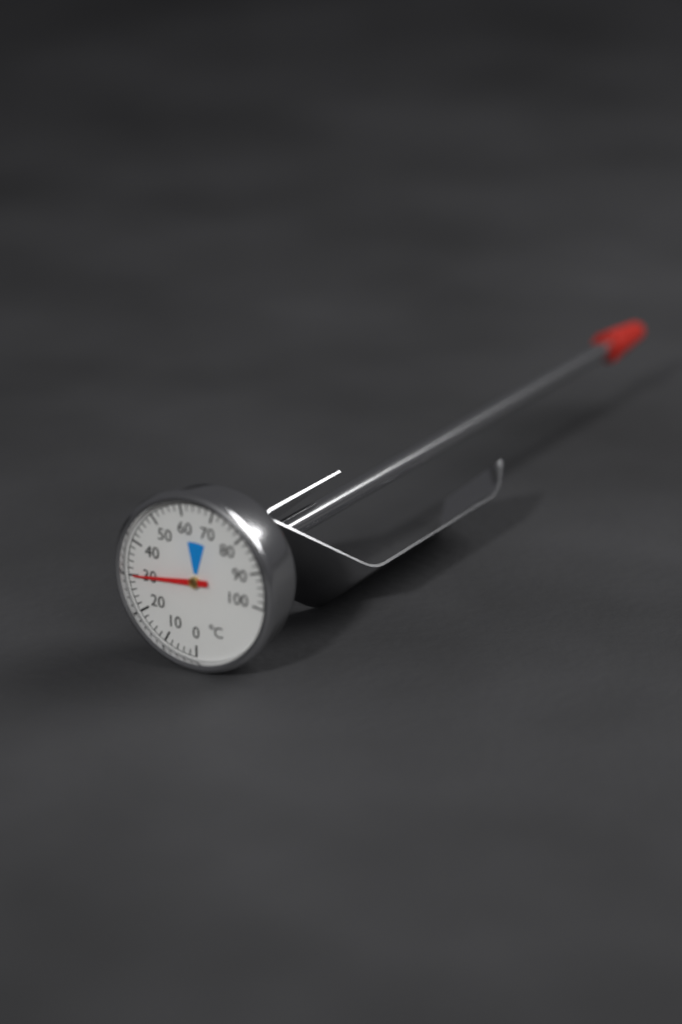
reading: 30 °C
